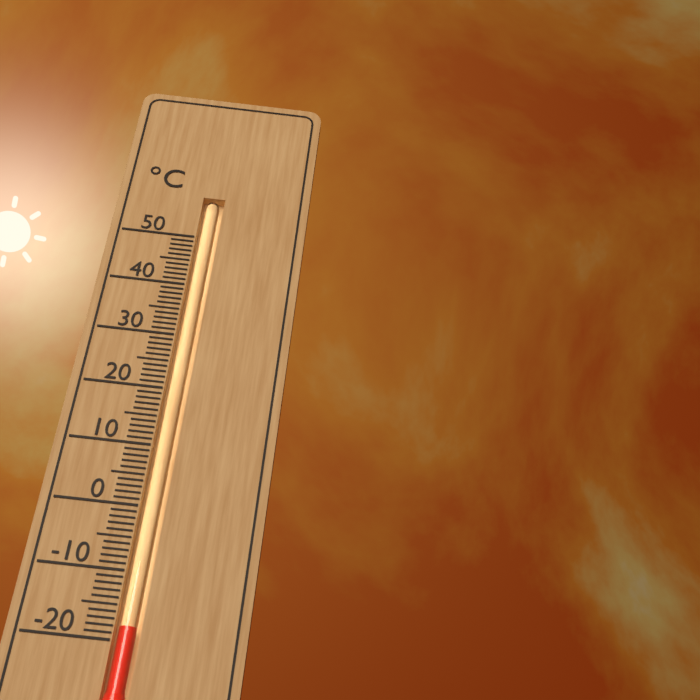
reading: -18 °C
